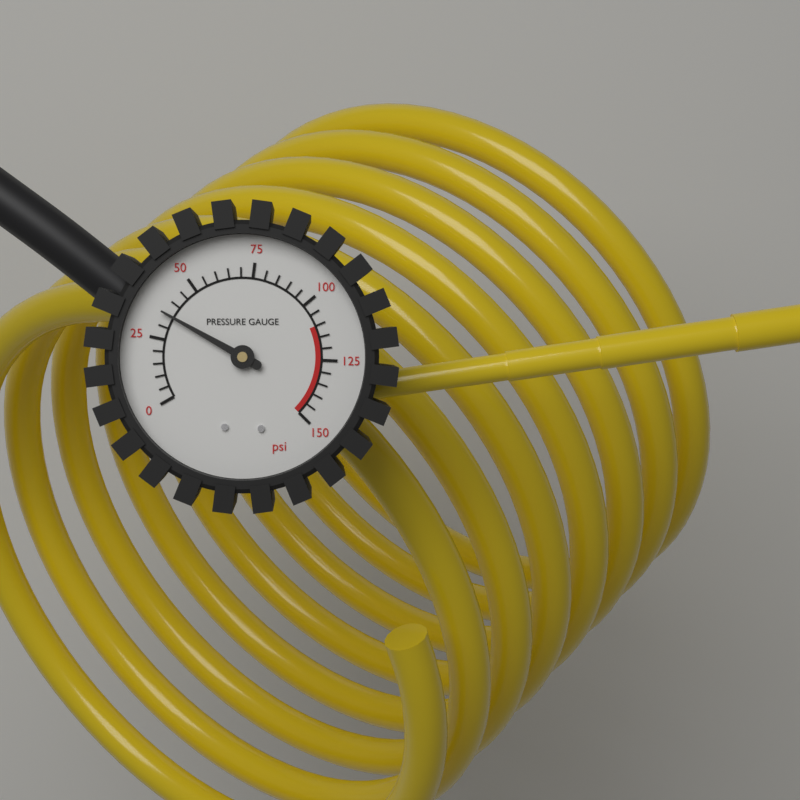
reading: 35 psi
